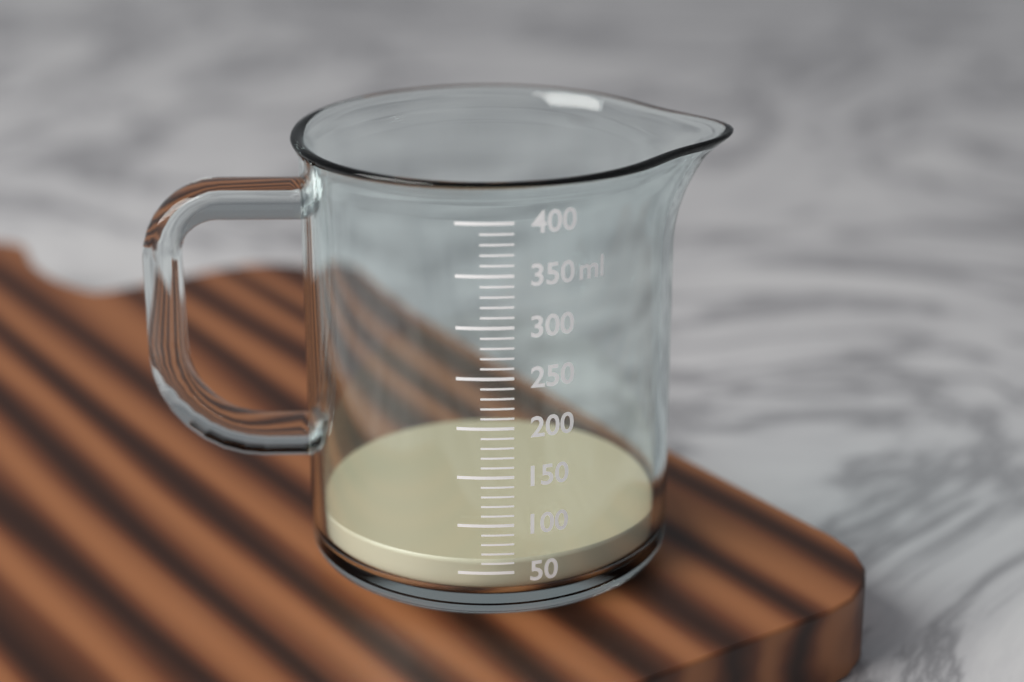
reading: 60 ml
